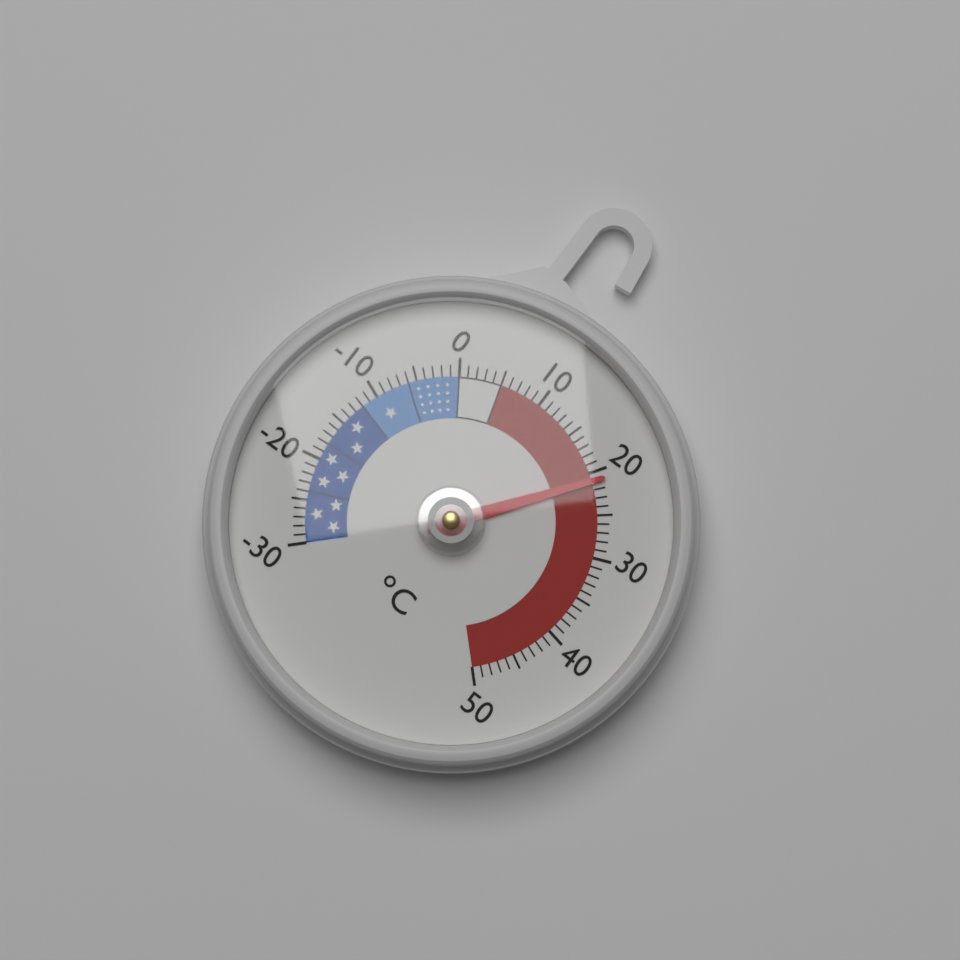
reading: 21 °C
